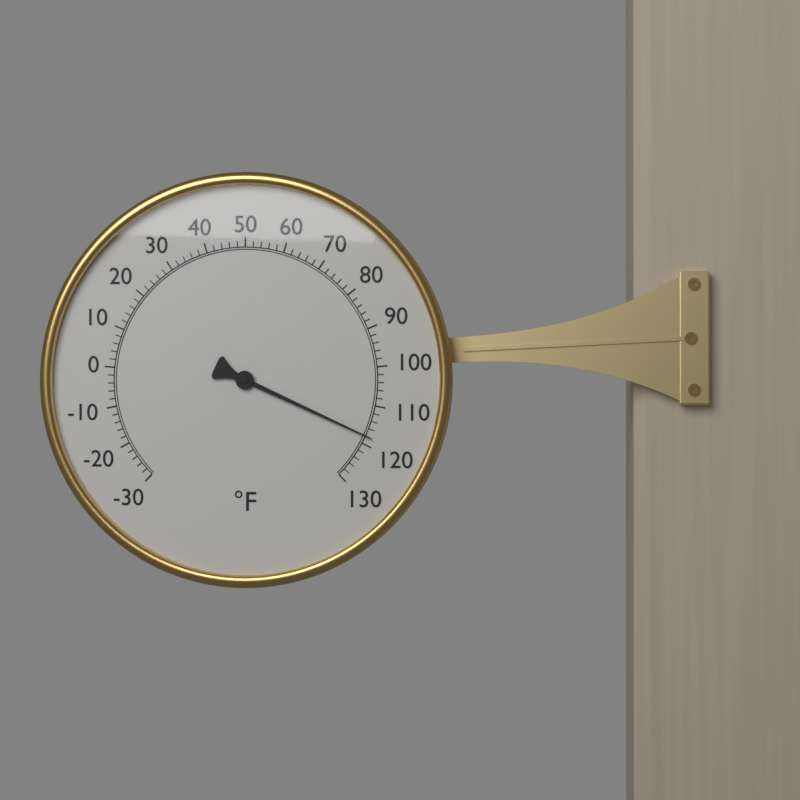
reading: 118 °F
